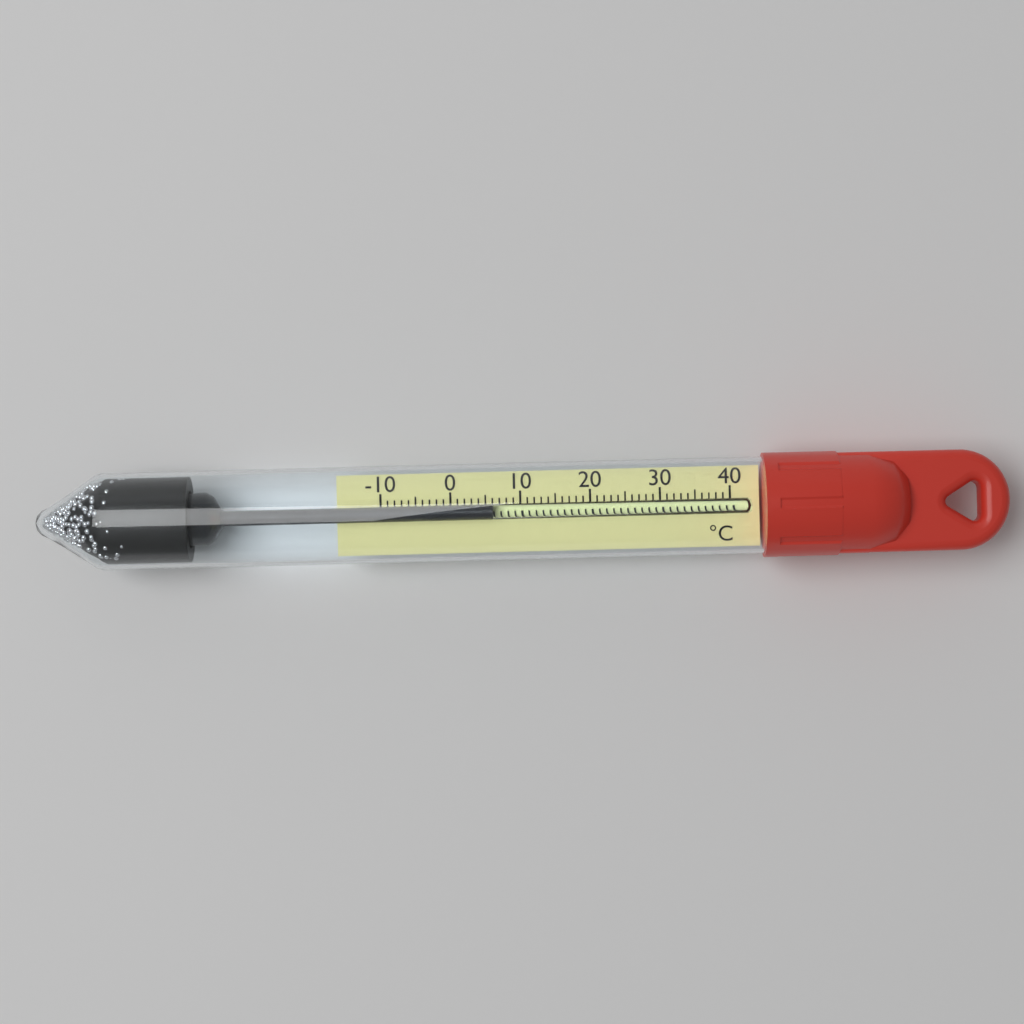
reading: 6 °C
